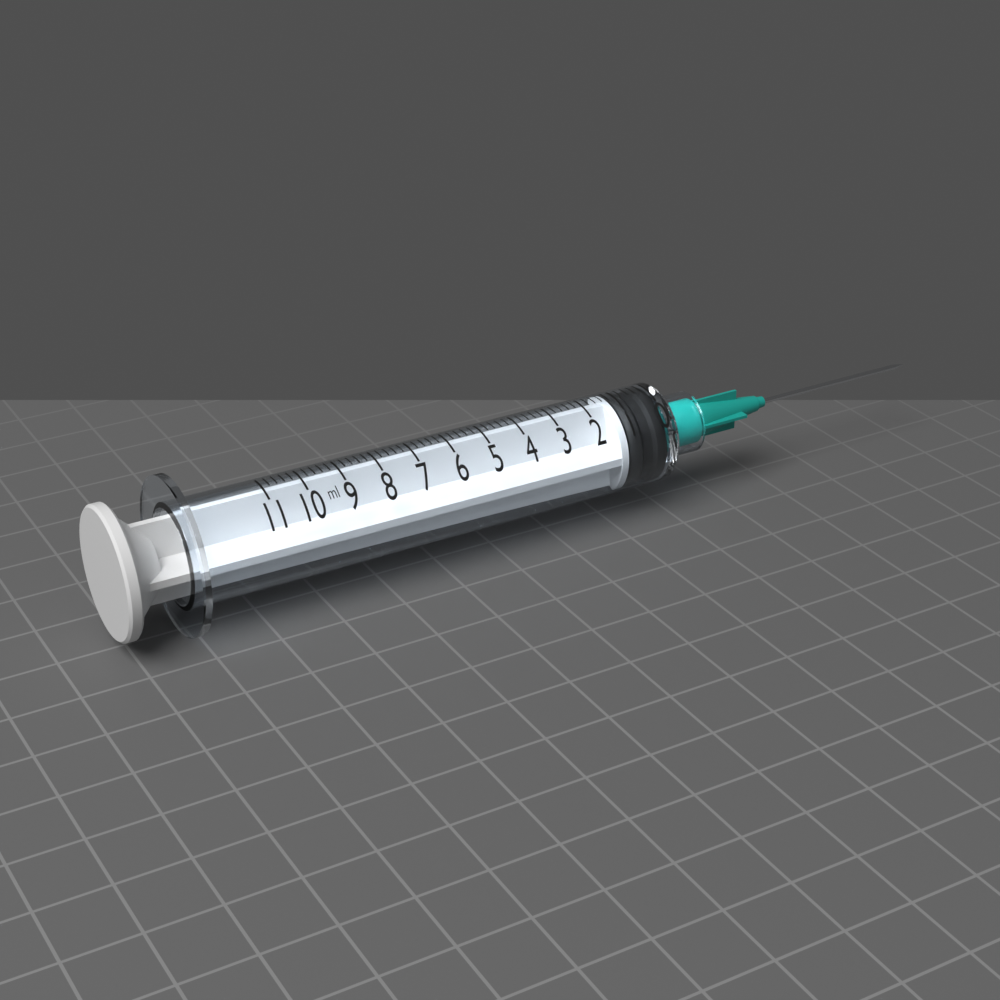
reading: 0.0 ml
